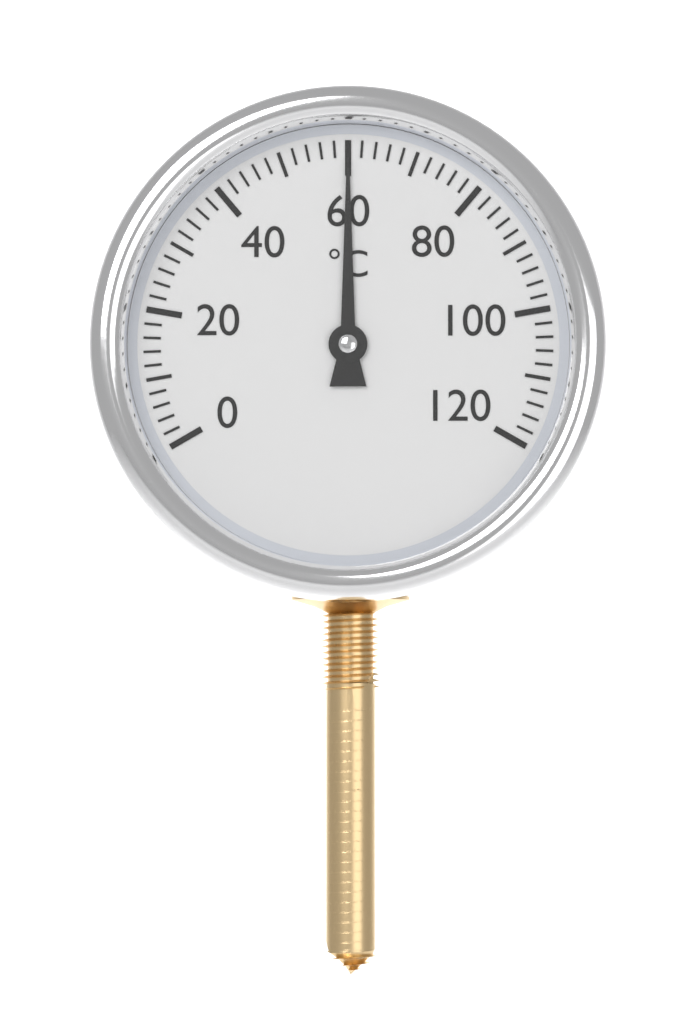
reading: 60 °C
